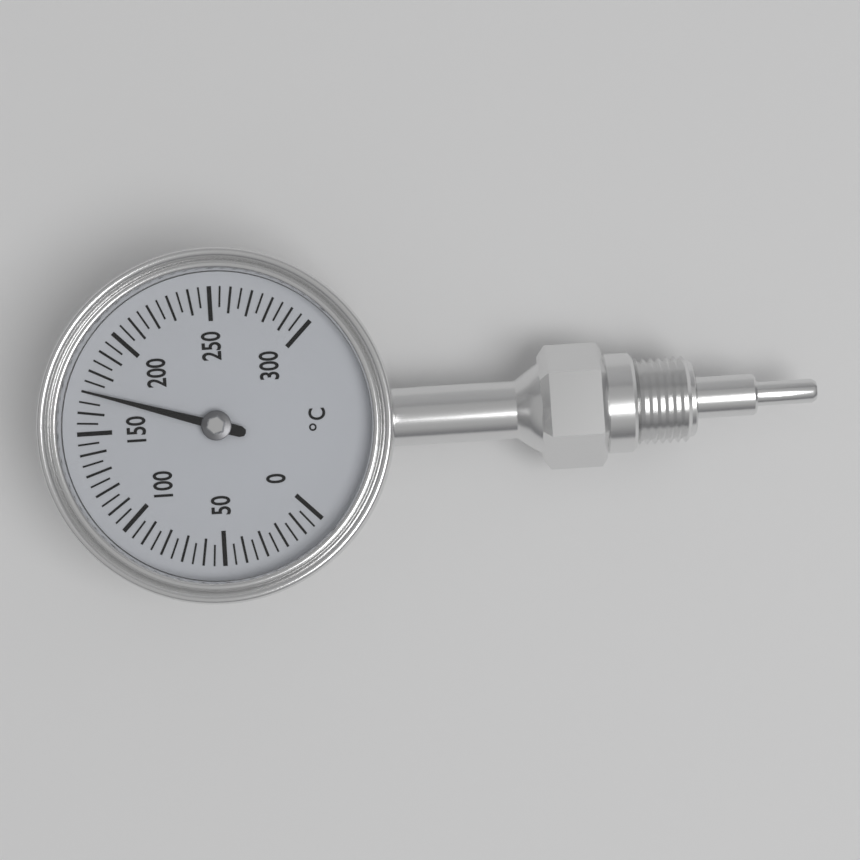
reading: 170 °C
